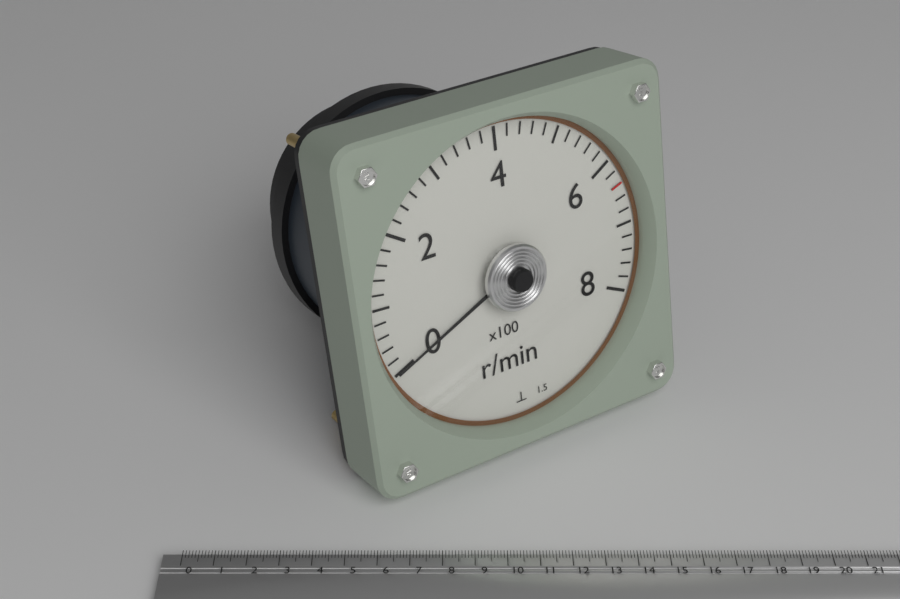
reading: 0 r/min
